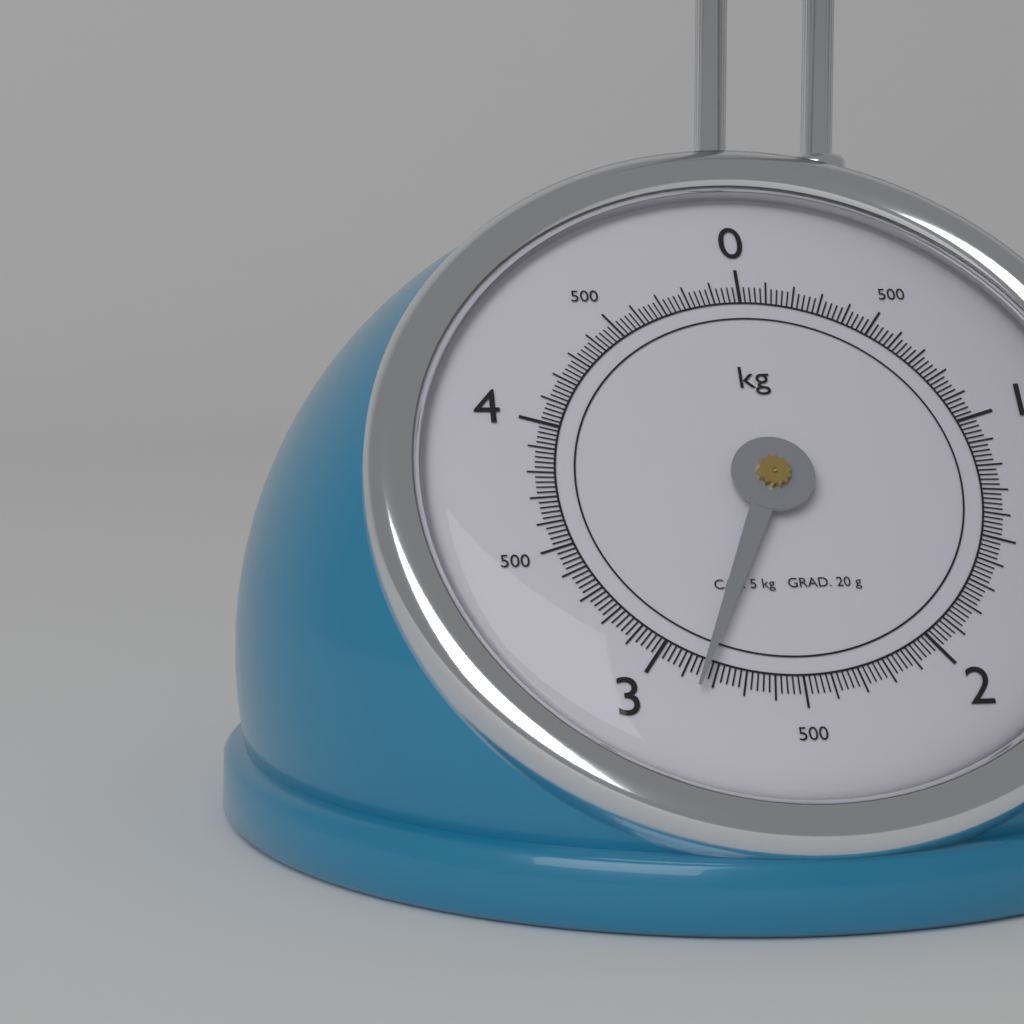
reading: 2.84 kg
